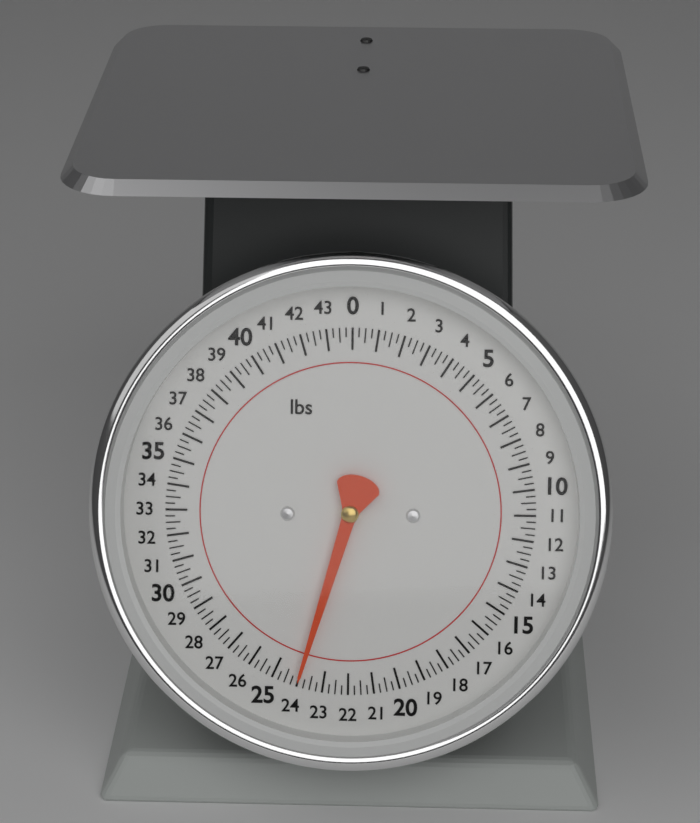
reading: 24.00 lbs
